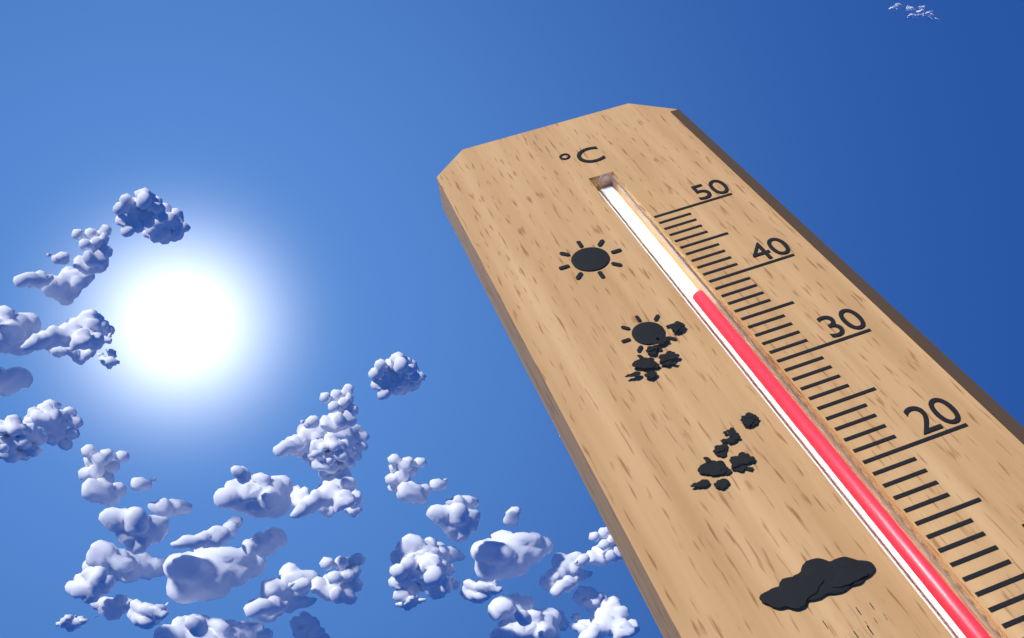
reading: 39 °C
